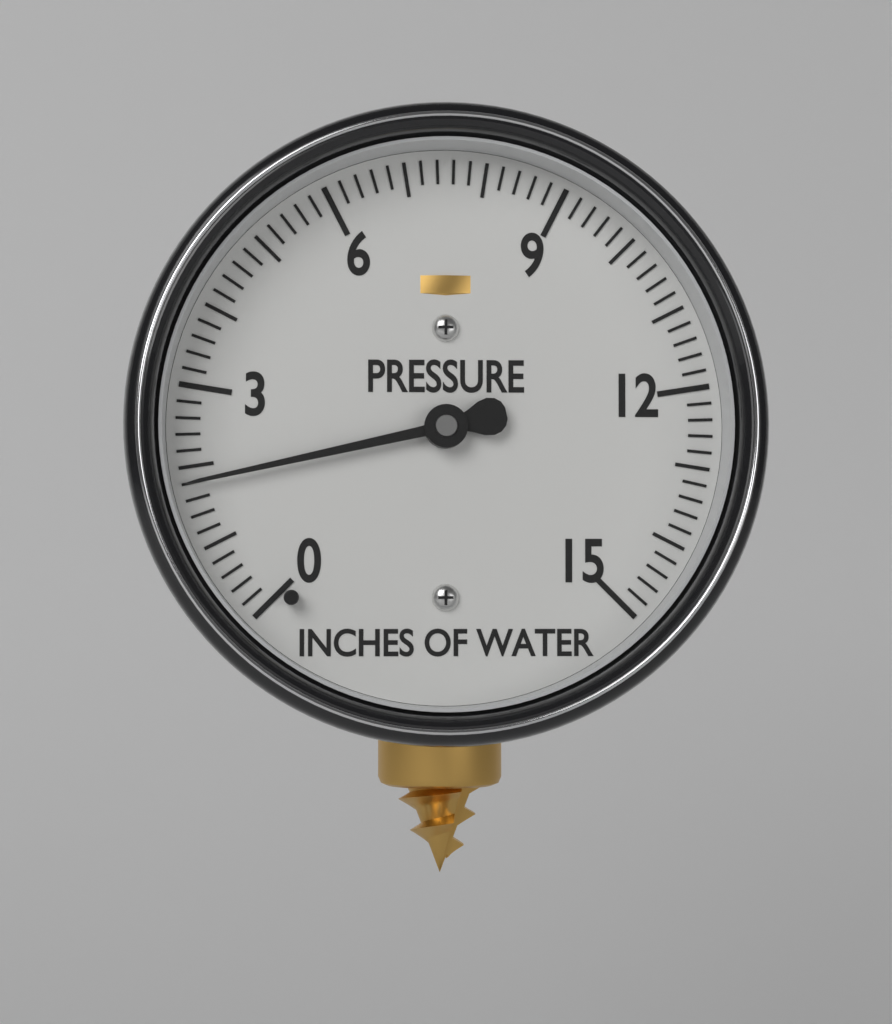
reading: 1.8 inches of water
